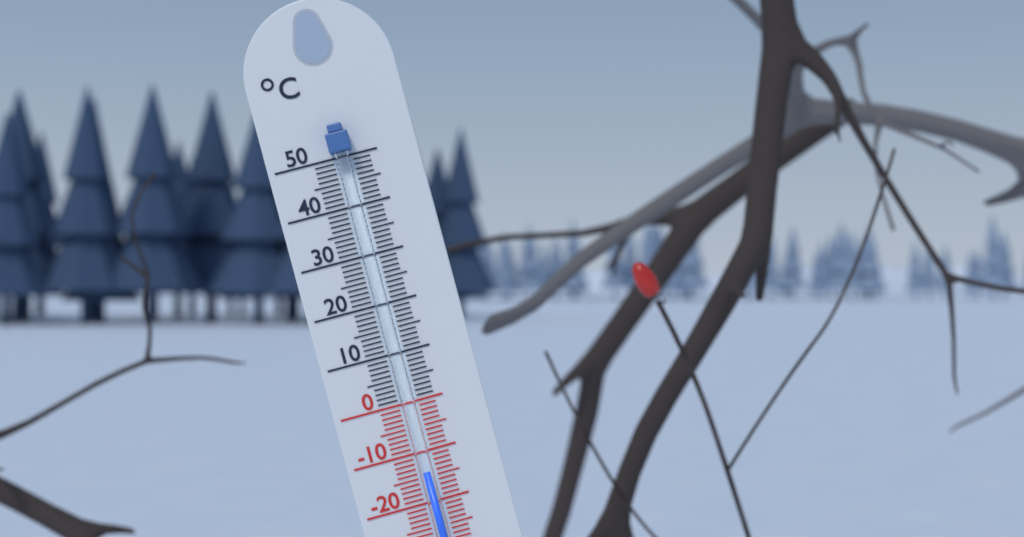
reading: -14 °C
